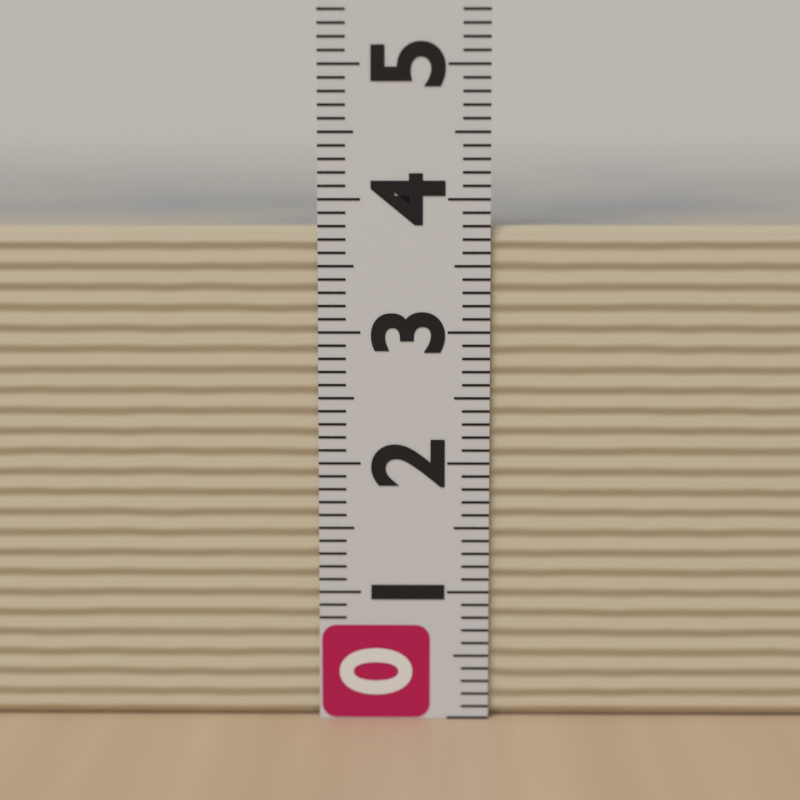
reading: 3.8 (no unit)
